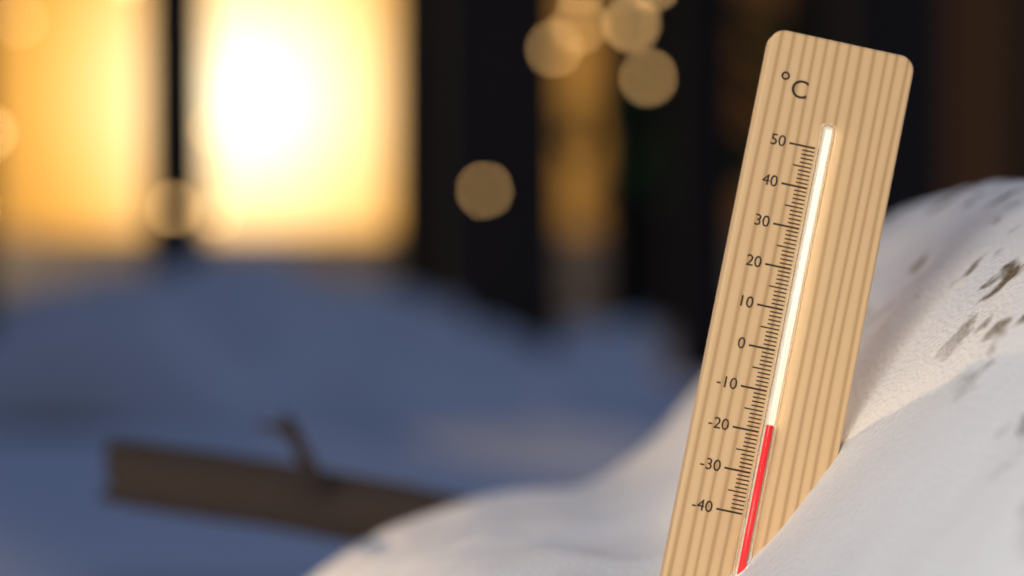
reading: -18 °C
